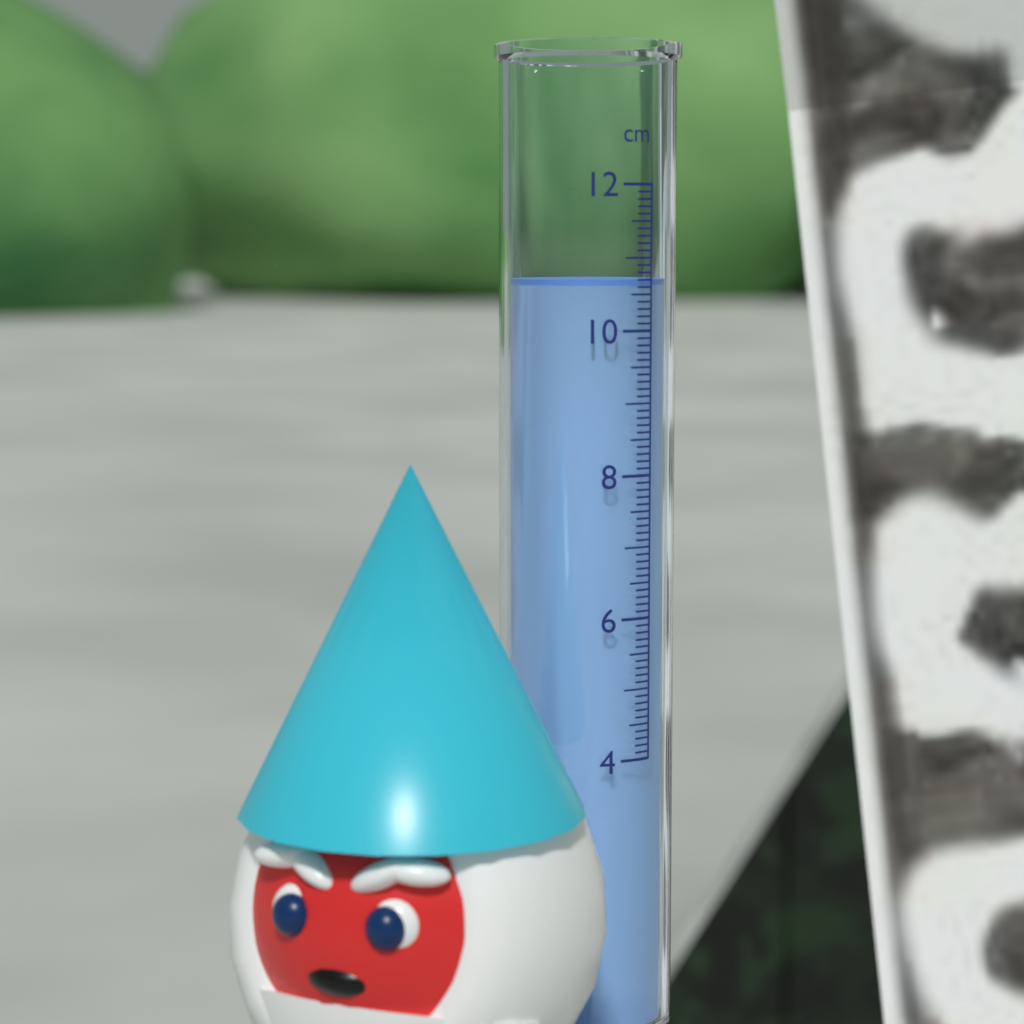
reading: 10.7 cm
